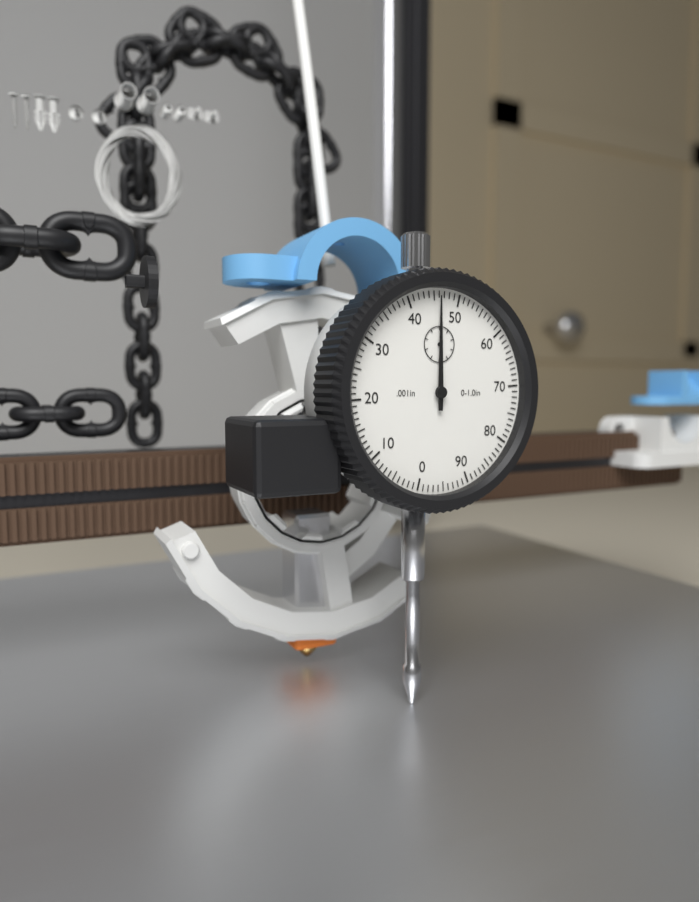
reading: 0.046 in
